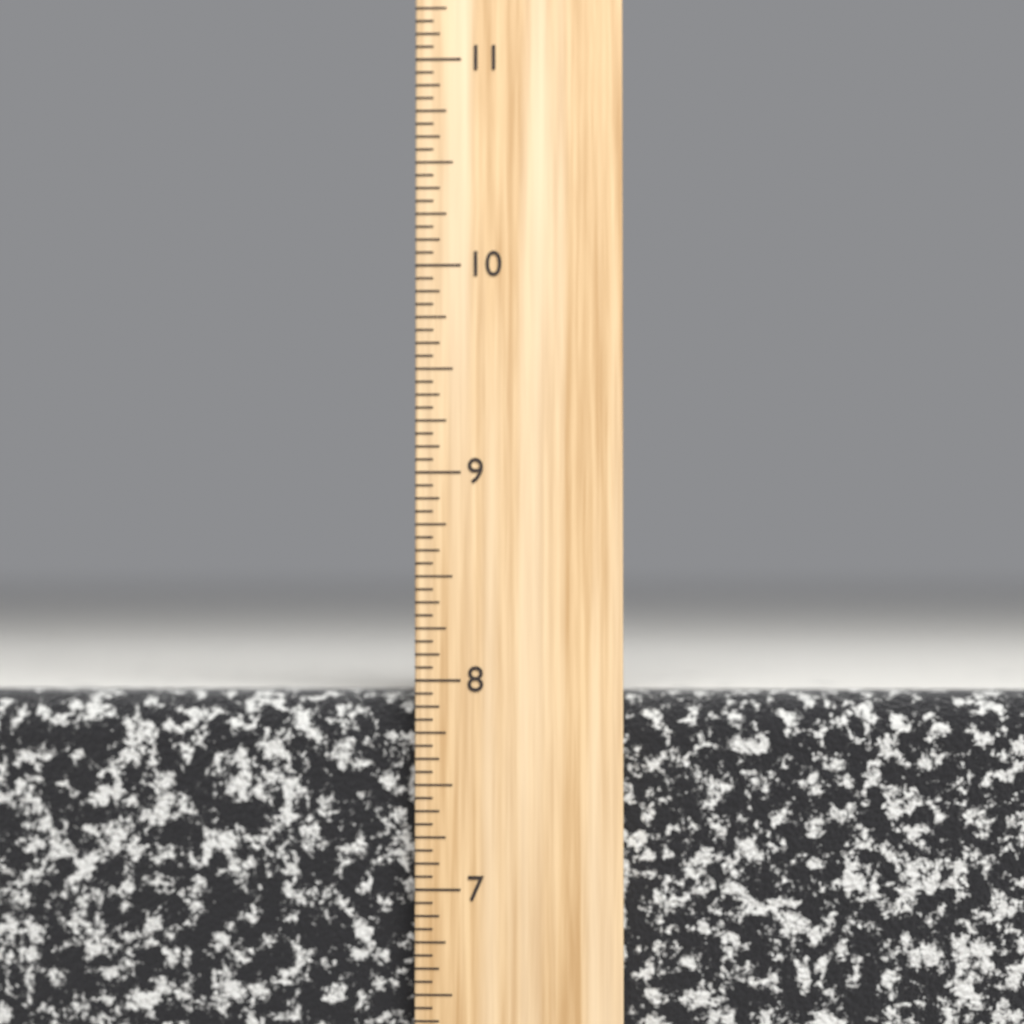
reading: 7.9375 inch
